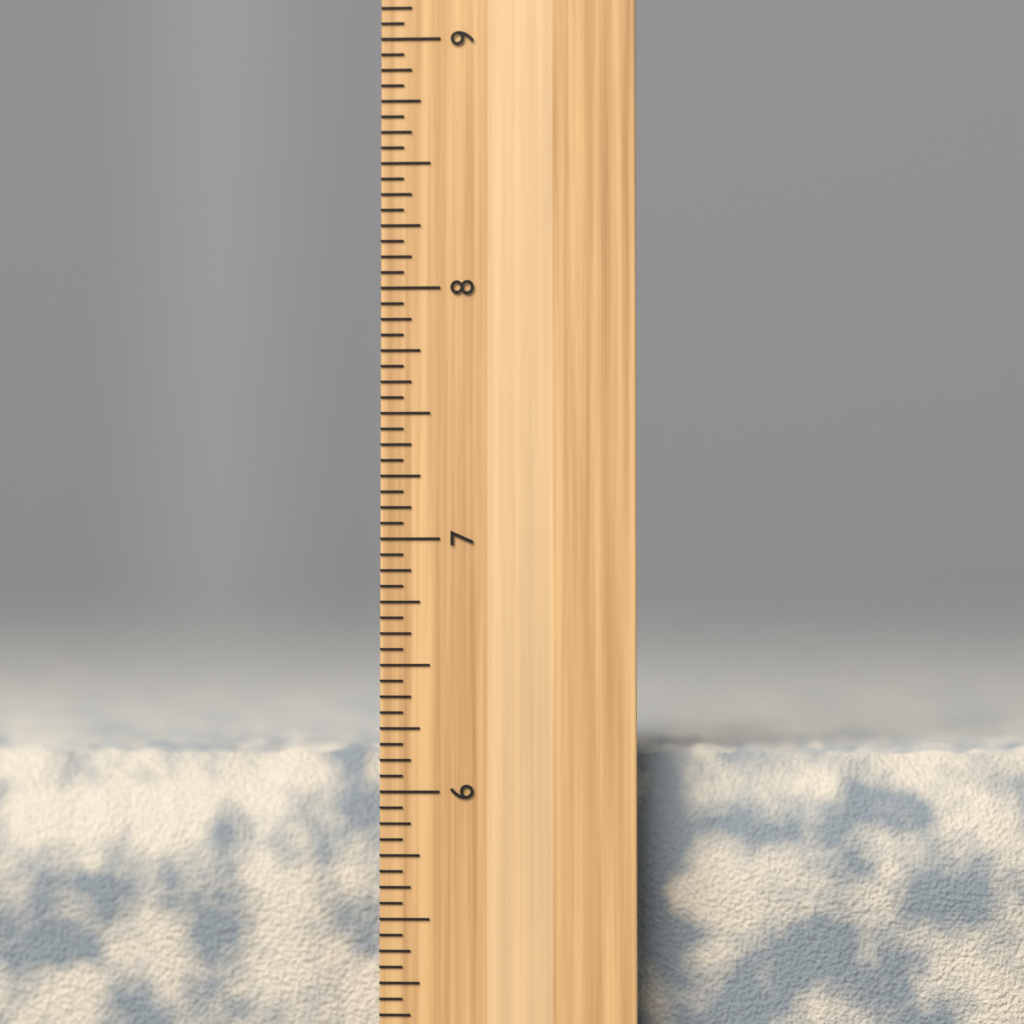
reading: 6.1875 inch
